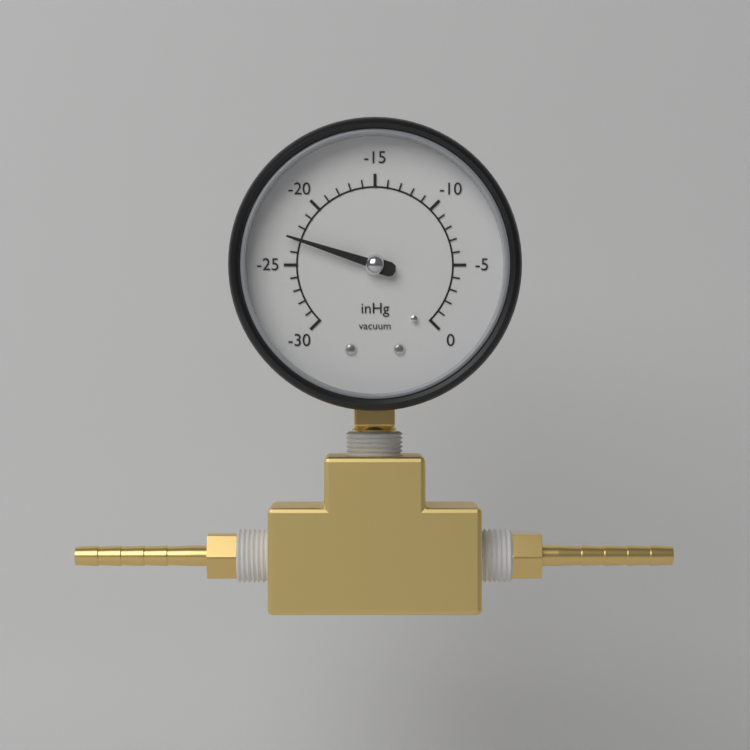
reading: -23 inHg
